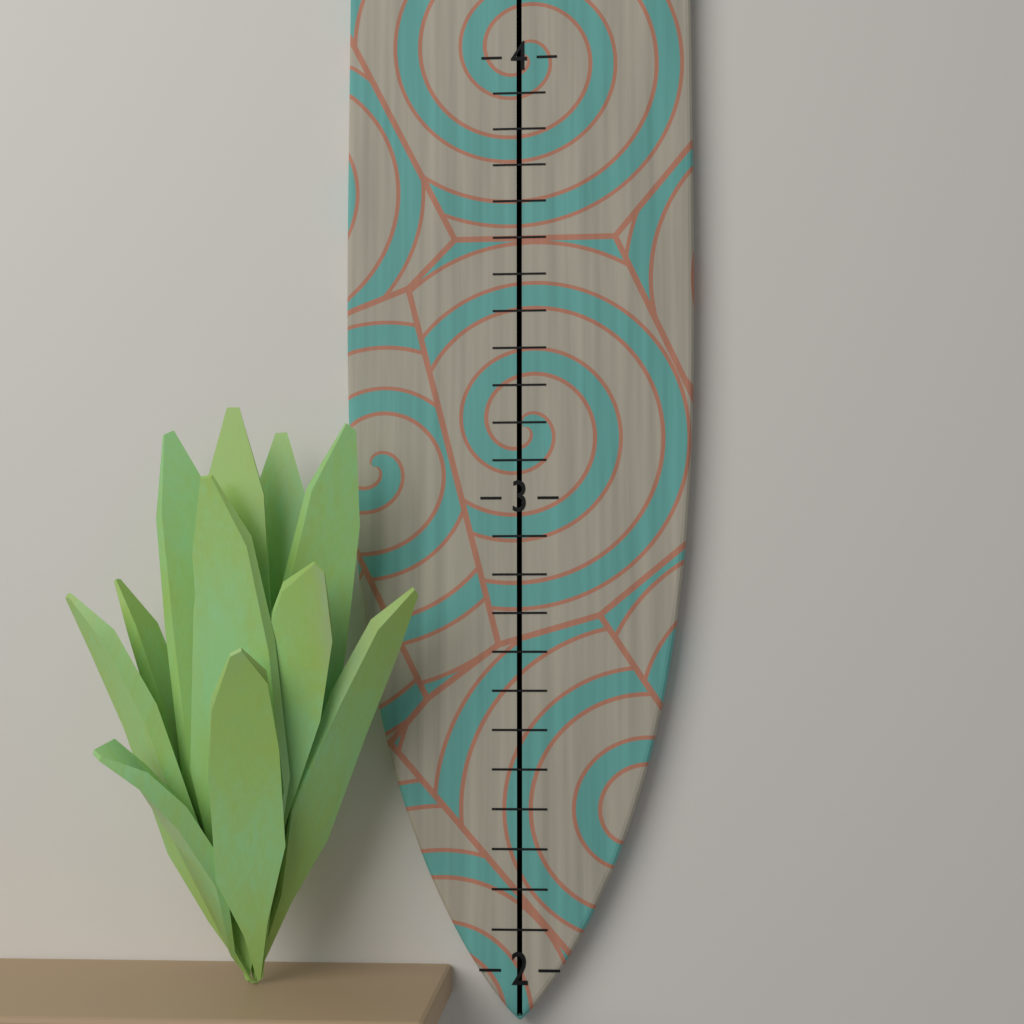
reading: 3.166667 (no unit)
